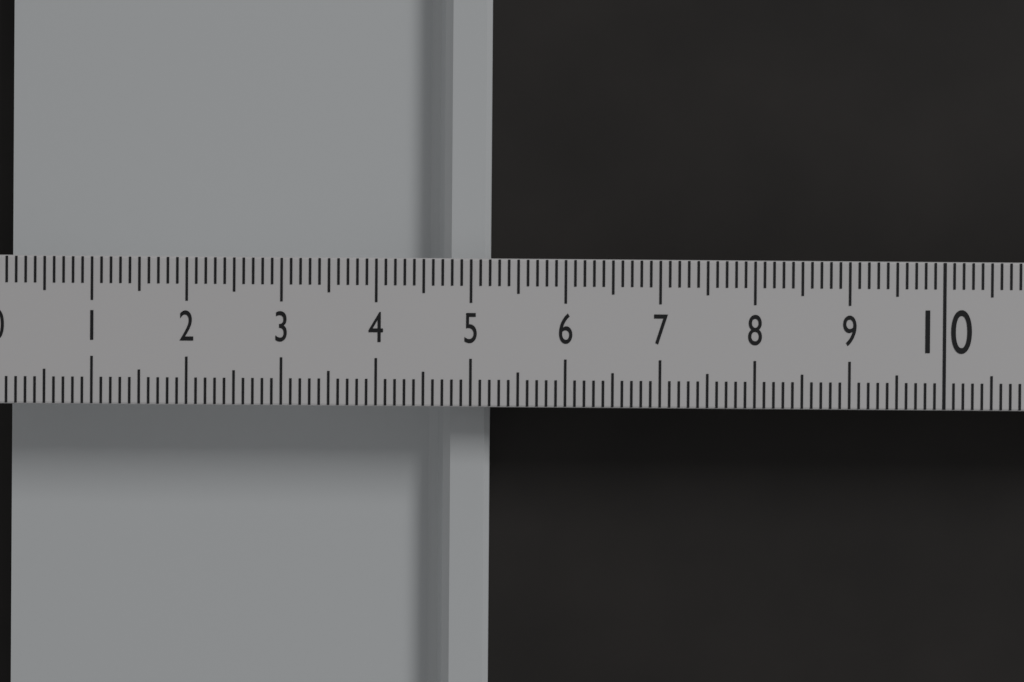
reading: 5.2 (no unit)
